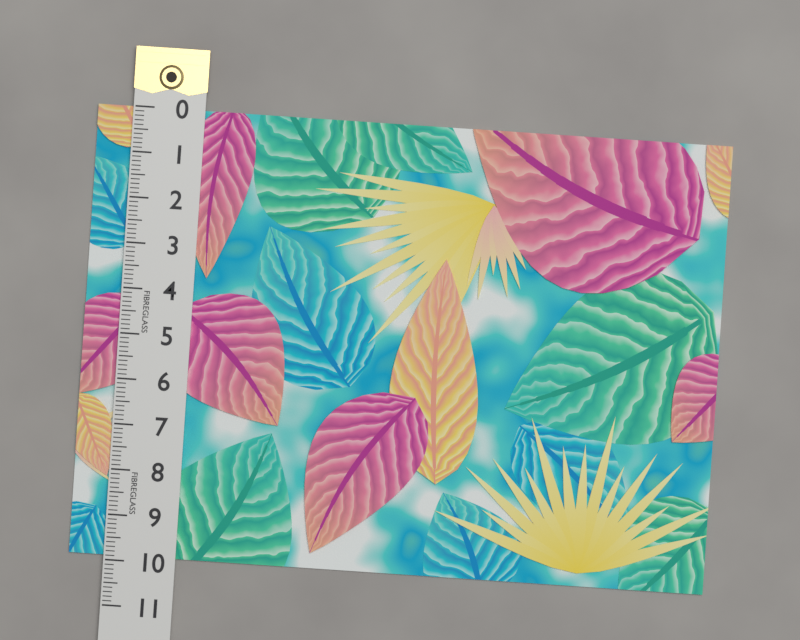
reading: 9.9 (no unit)
